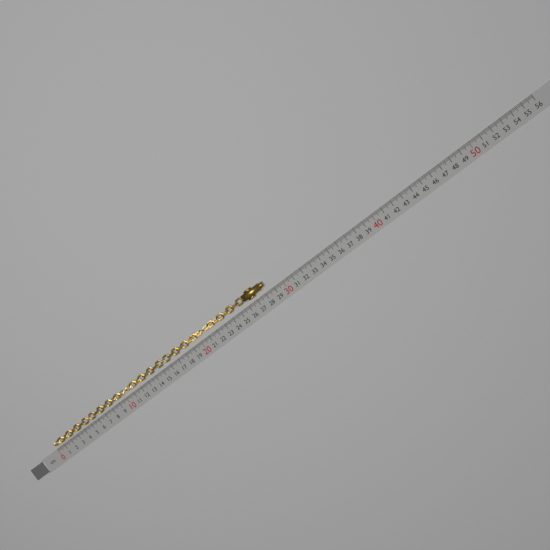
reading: 28.4 cm
